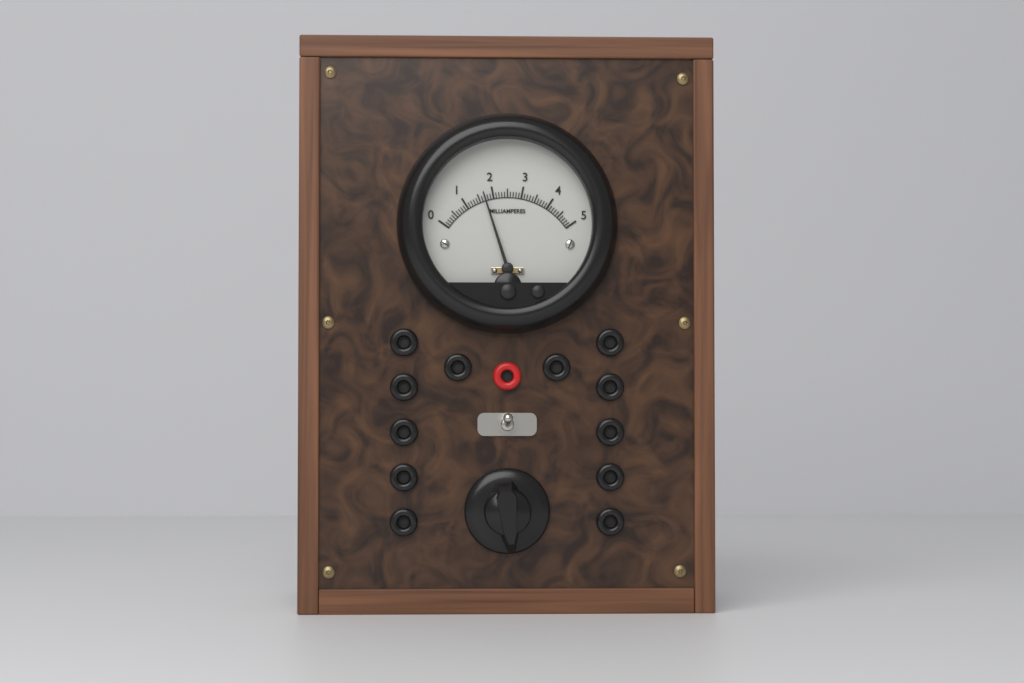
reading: 1.7 mA
